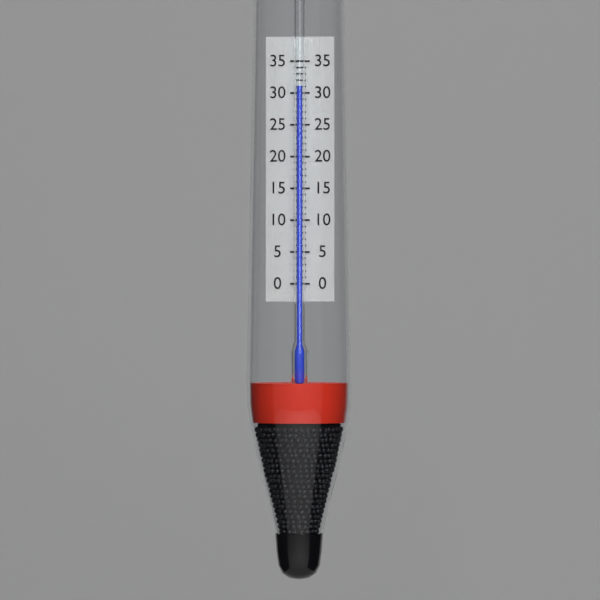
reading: 31 (no unit)
